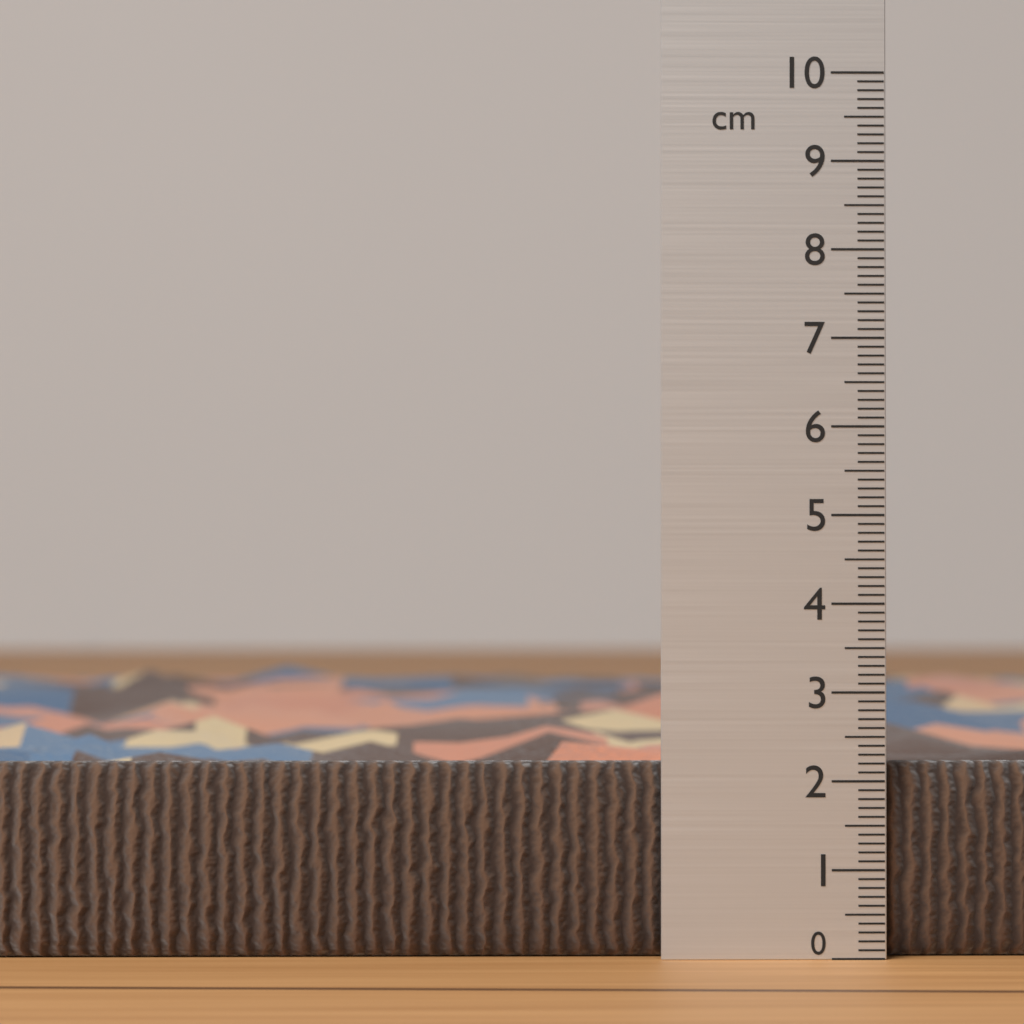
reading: 2.2 cm
